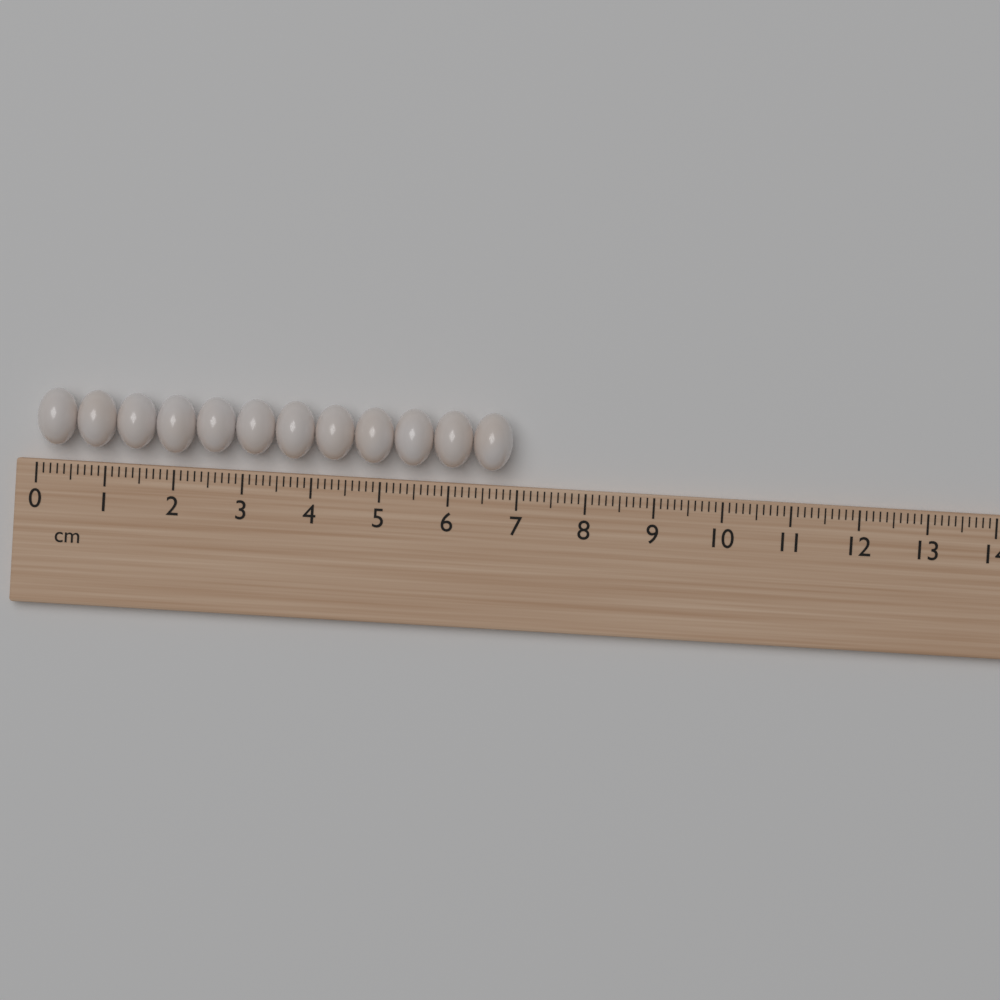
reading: 6.9 cm
